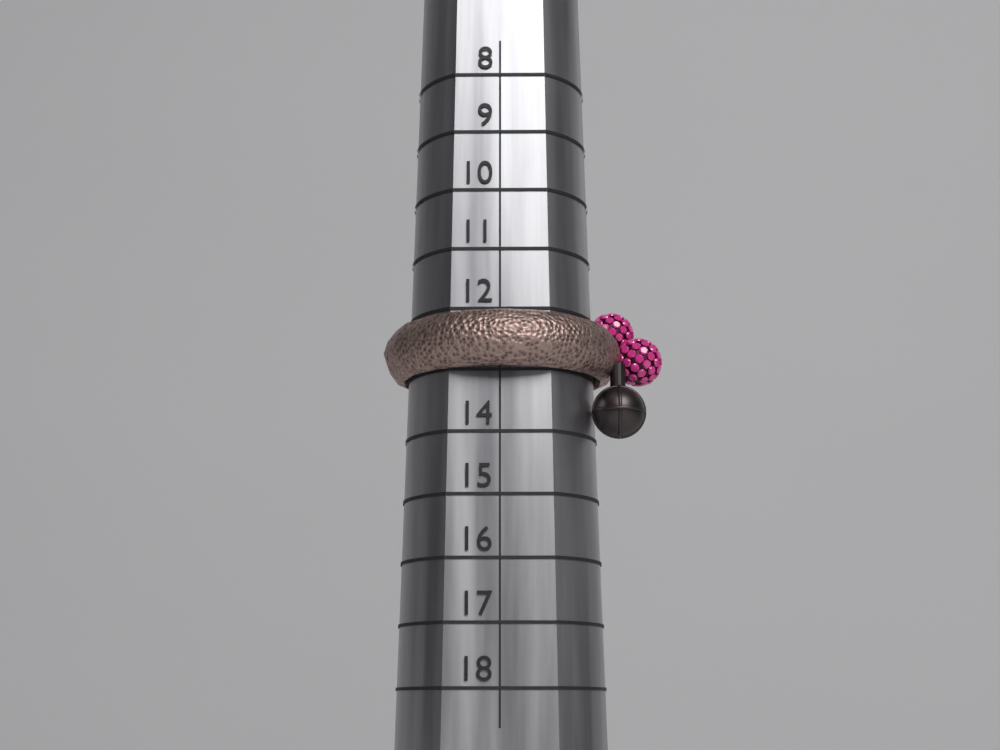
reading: 13 (no unit)
